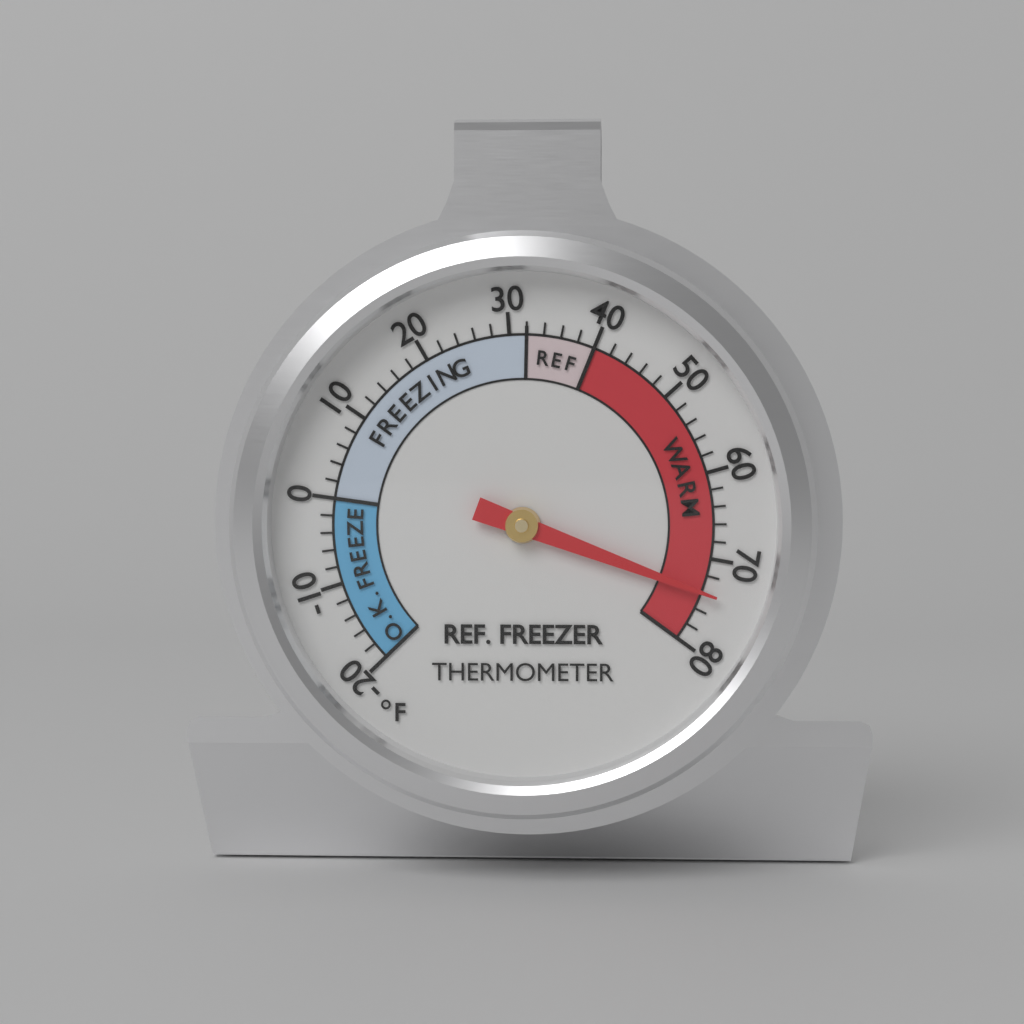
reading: 74 °F
